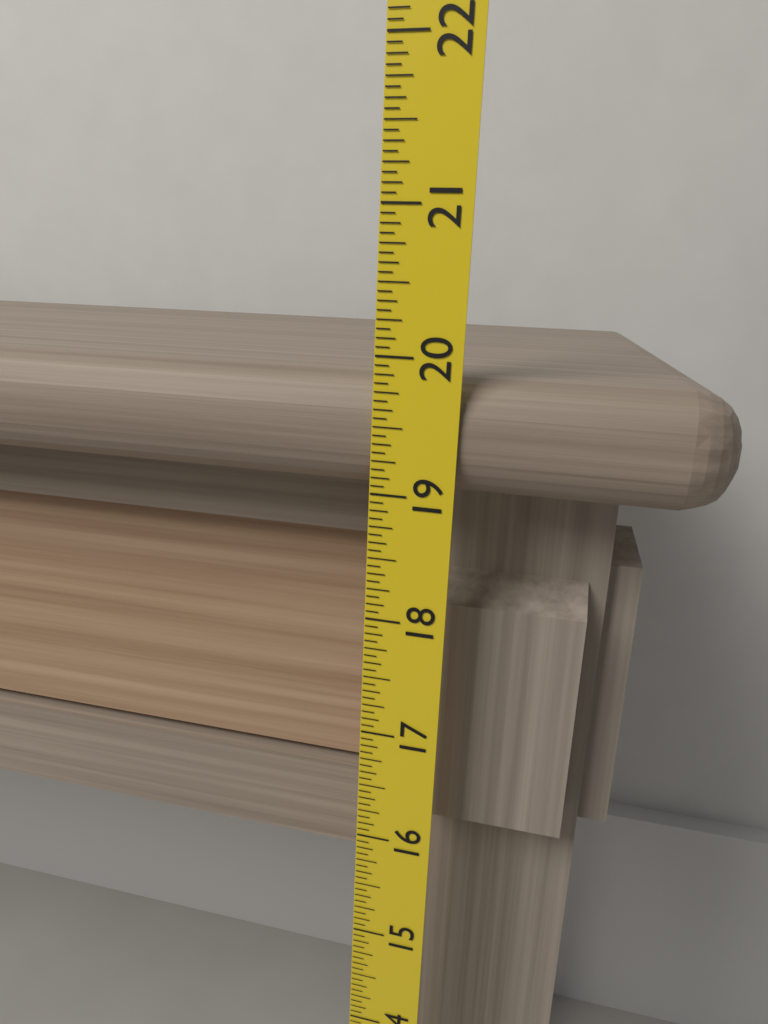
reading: 19.8750 (no unit)
